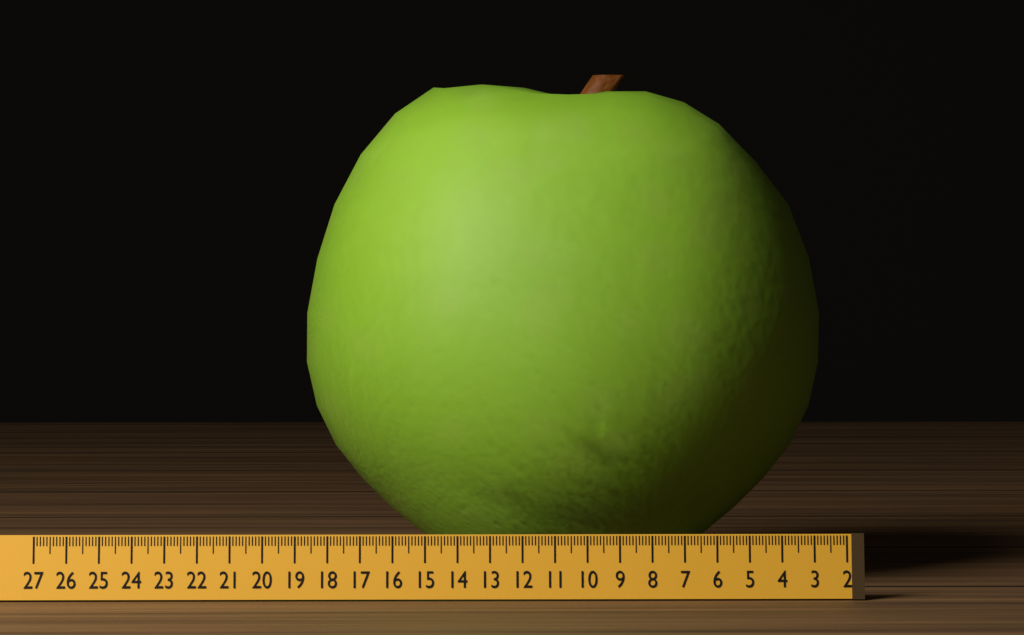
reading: 18.9 (no unit)
